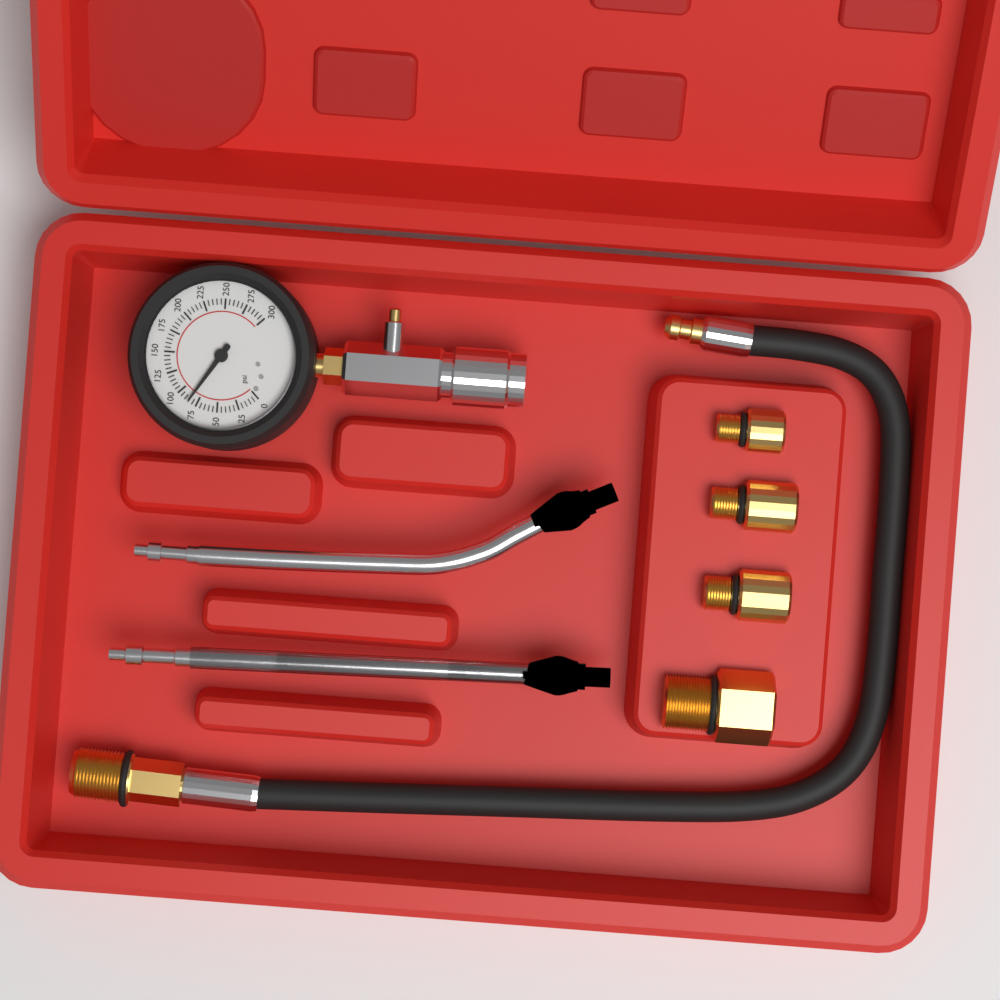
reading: 85 psi
